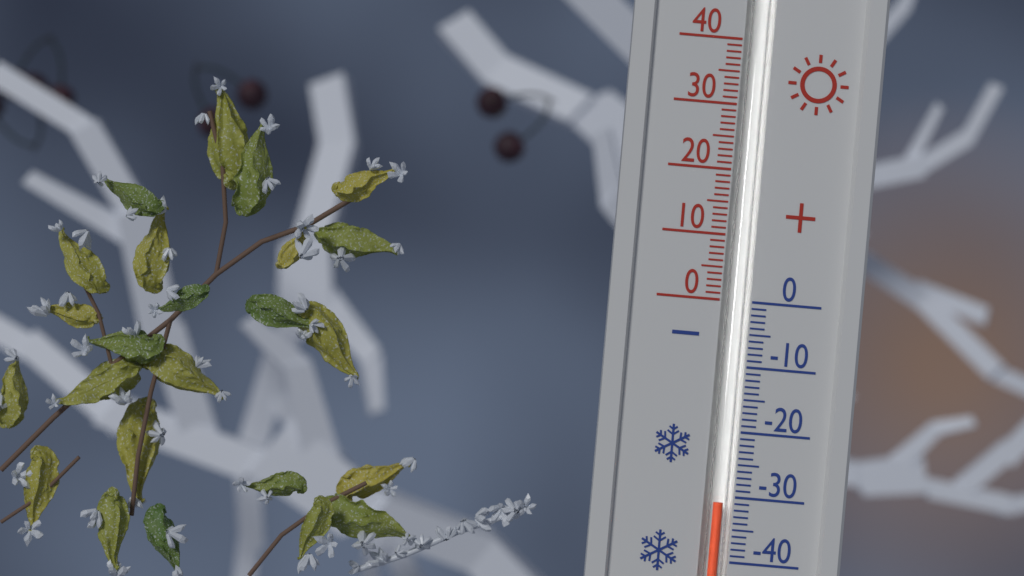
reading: -31 (no unit)
